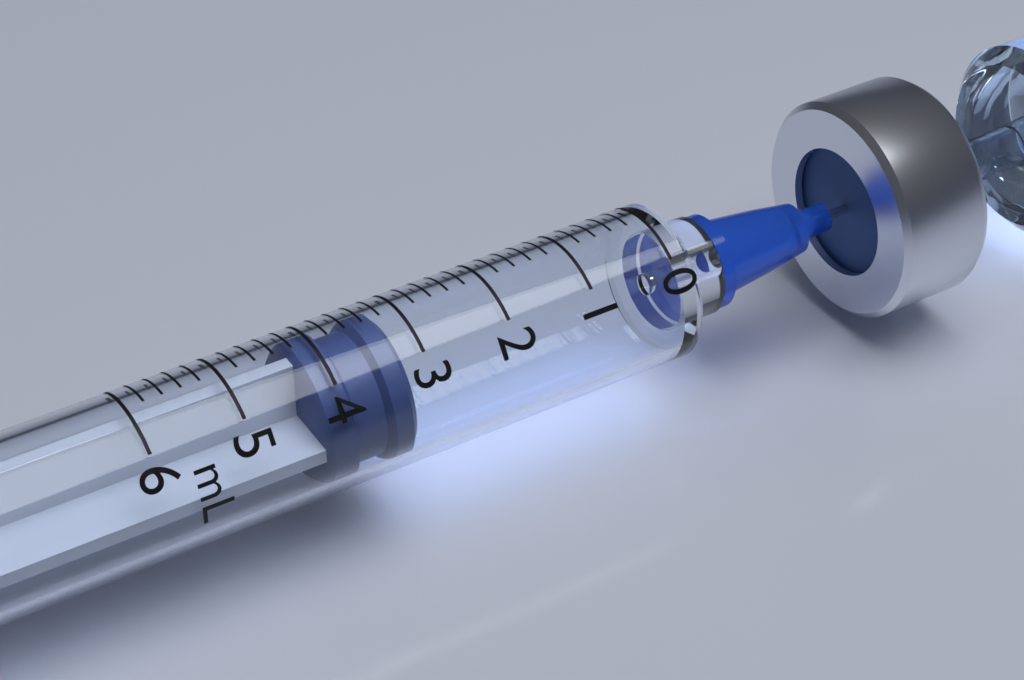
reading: 3.2 mL
